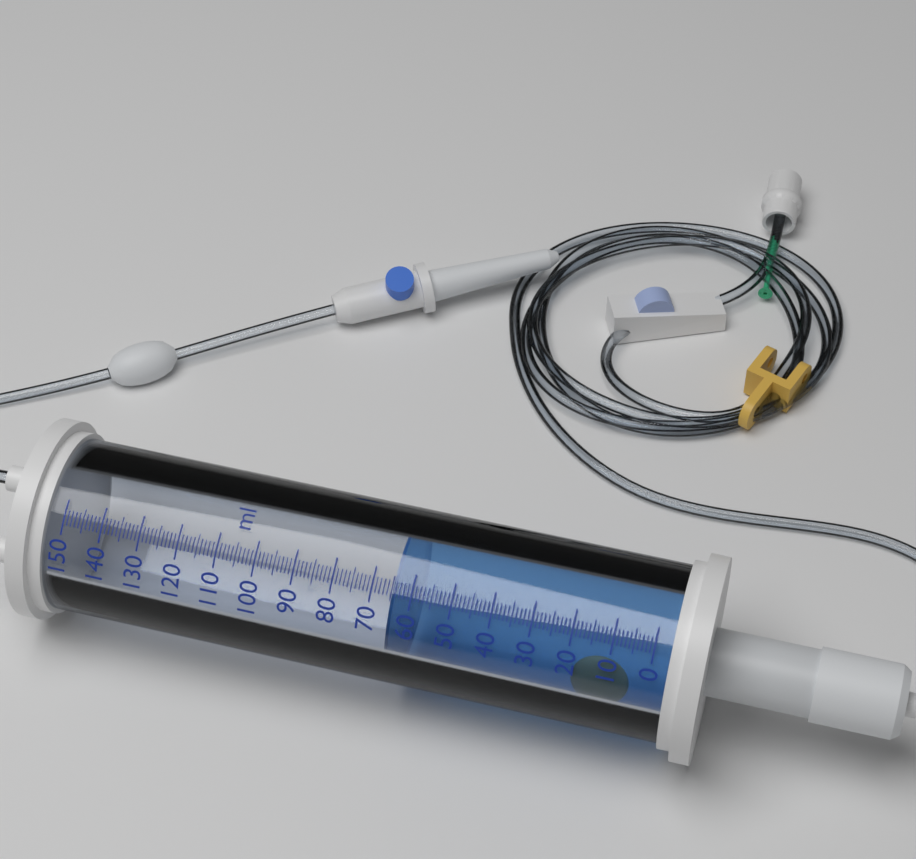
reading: 65 ml
